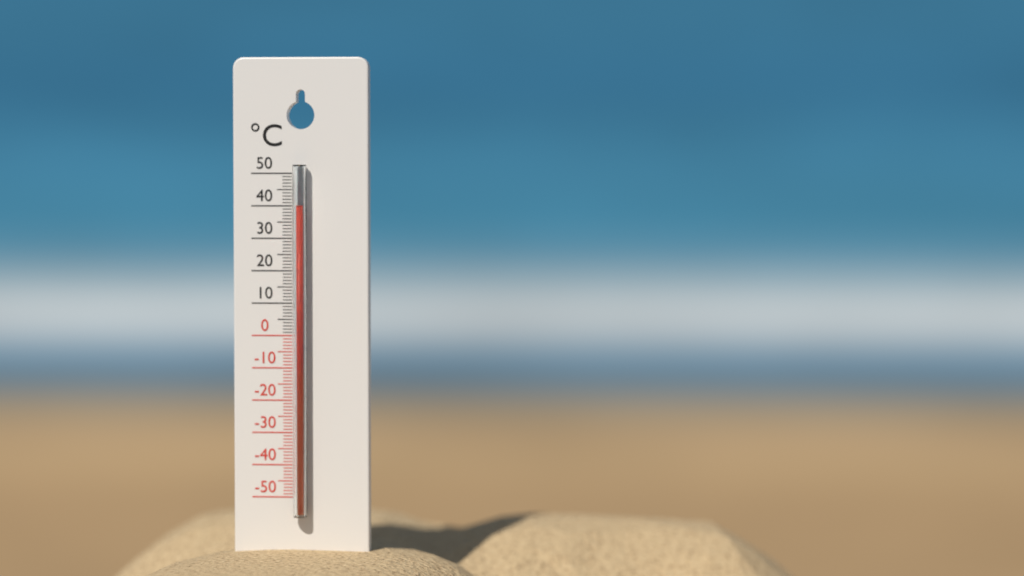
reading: 40 °C
